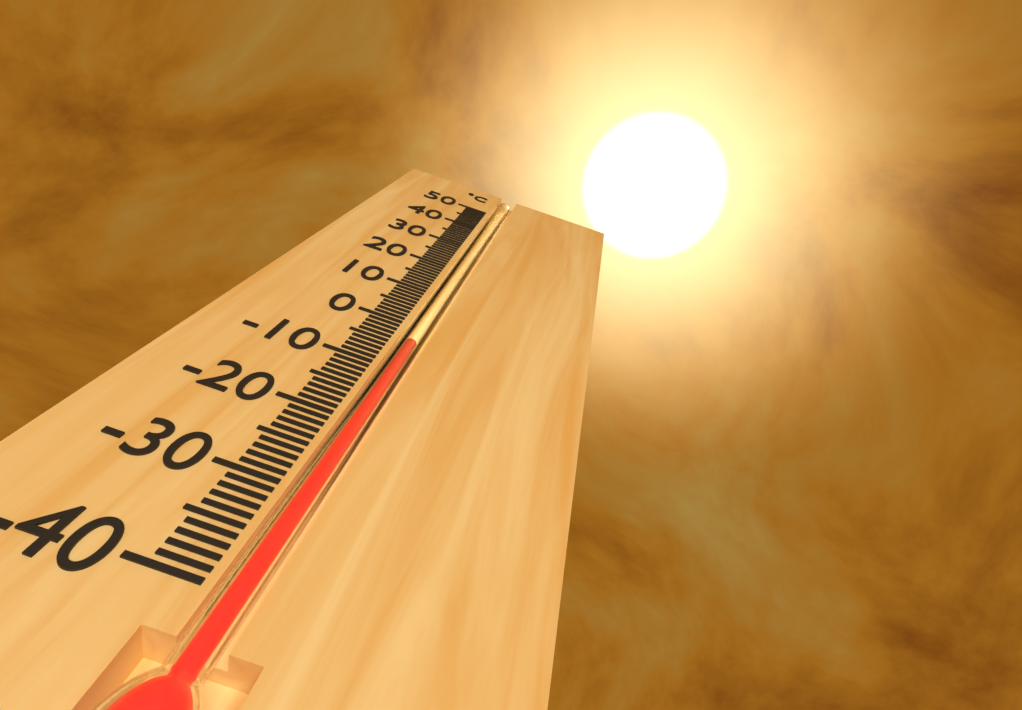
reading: -4 °C
